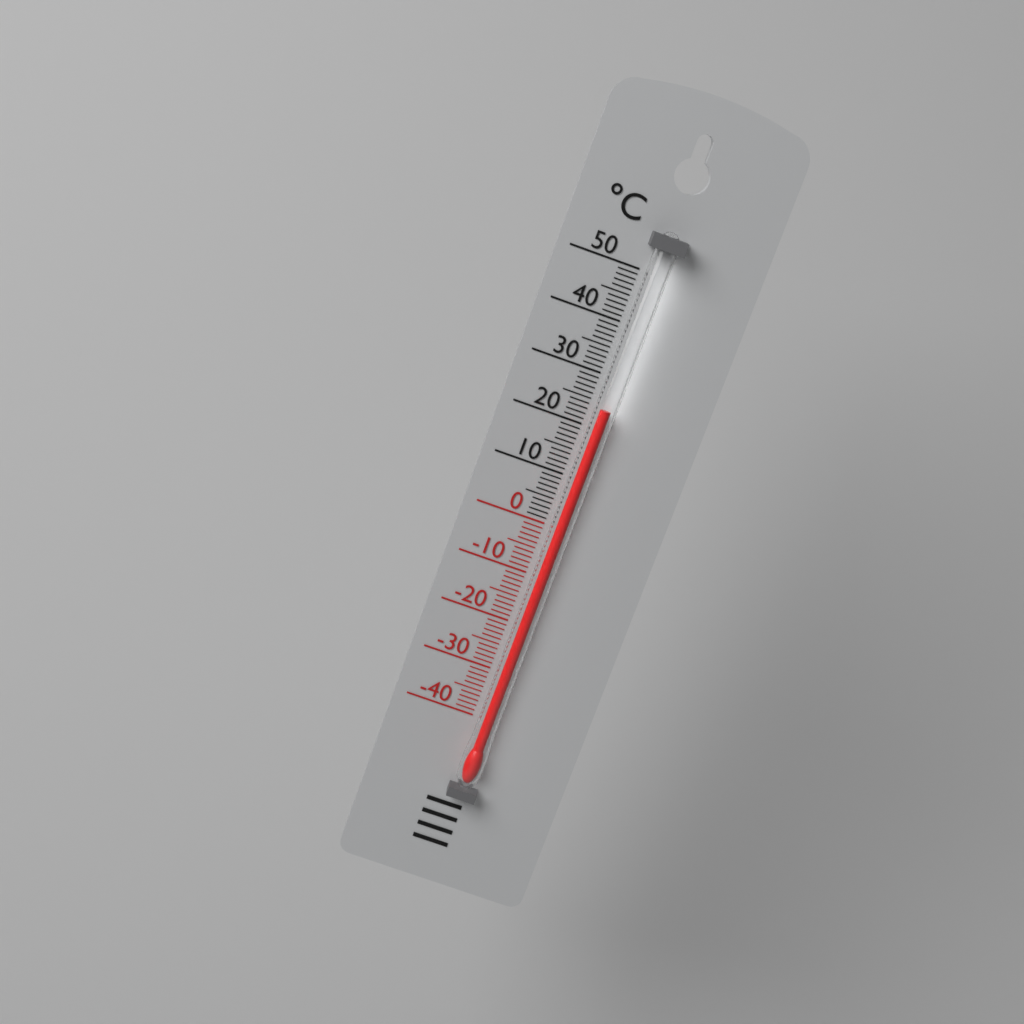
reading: 24 °C
